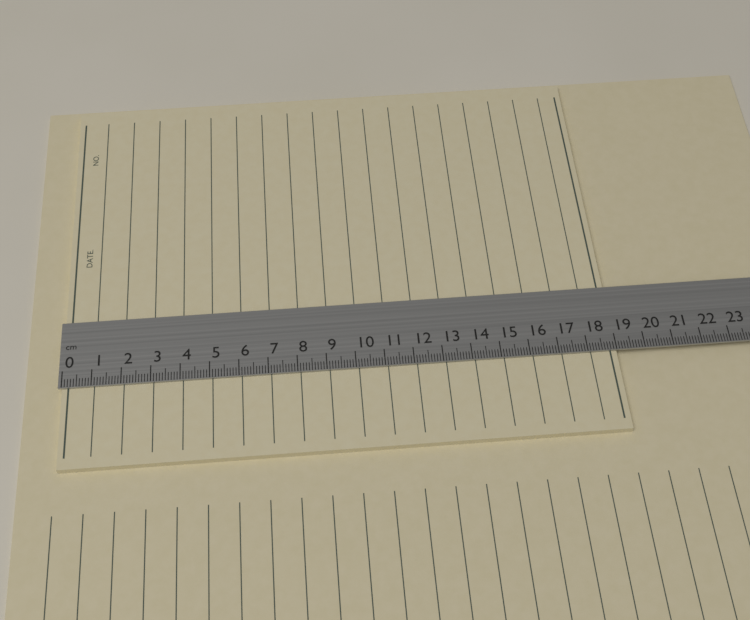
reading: 19.0 cm
